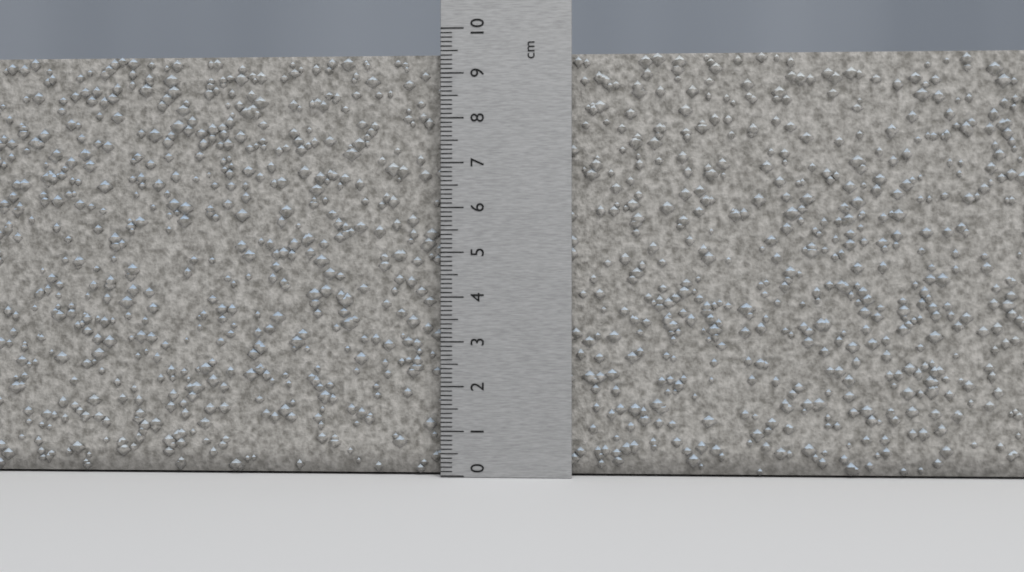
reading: 9.5 cm
